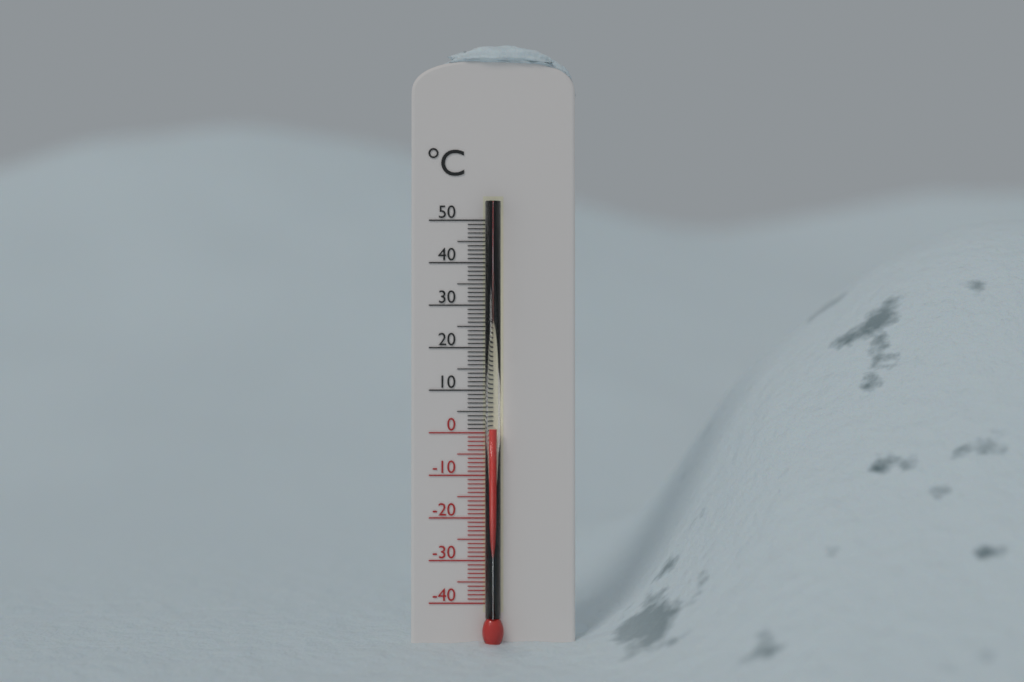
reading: 1 °C
